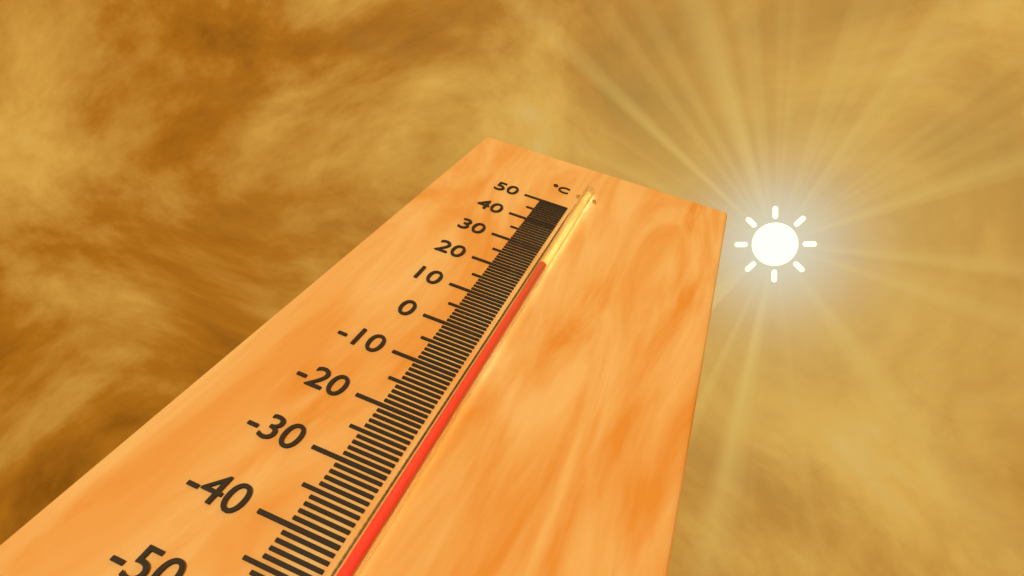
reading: 23 °C
